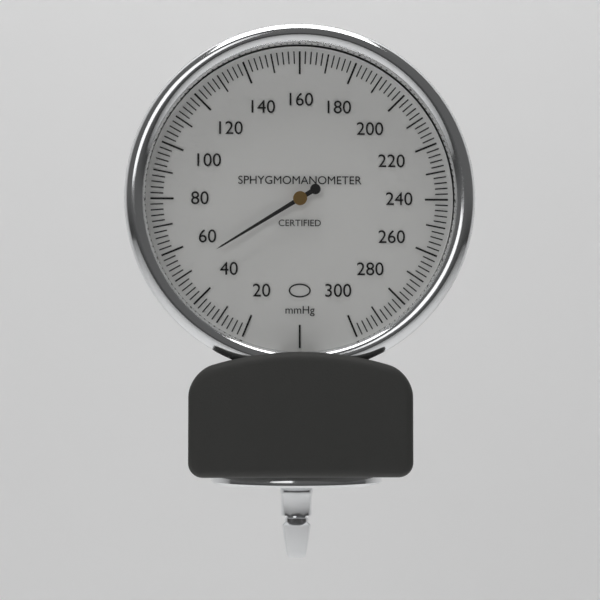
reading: 52 mmHg
